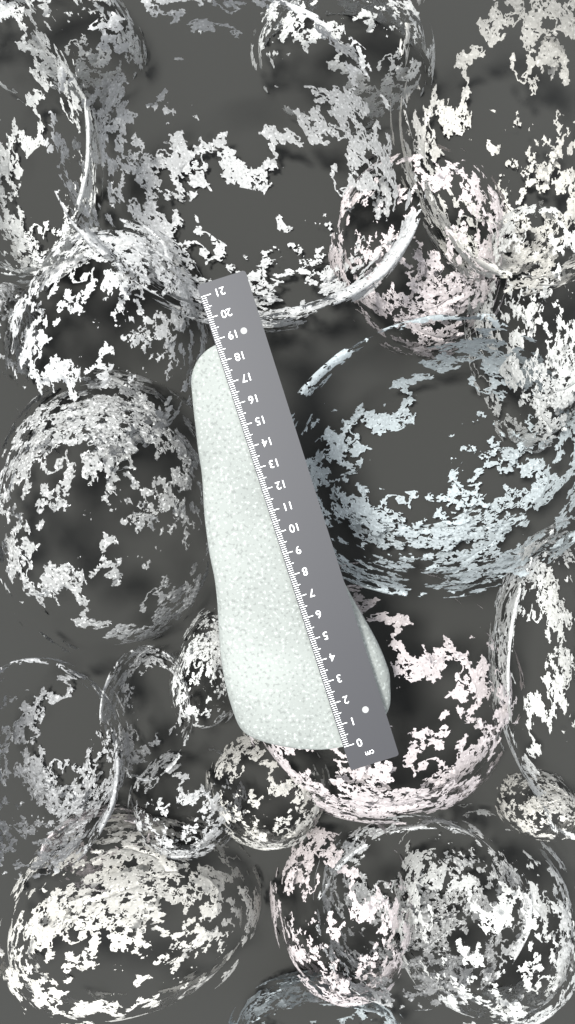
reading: 18.8 cm
